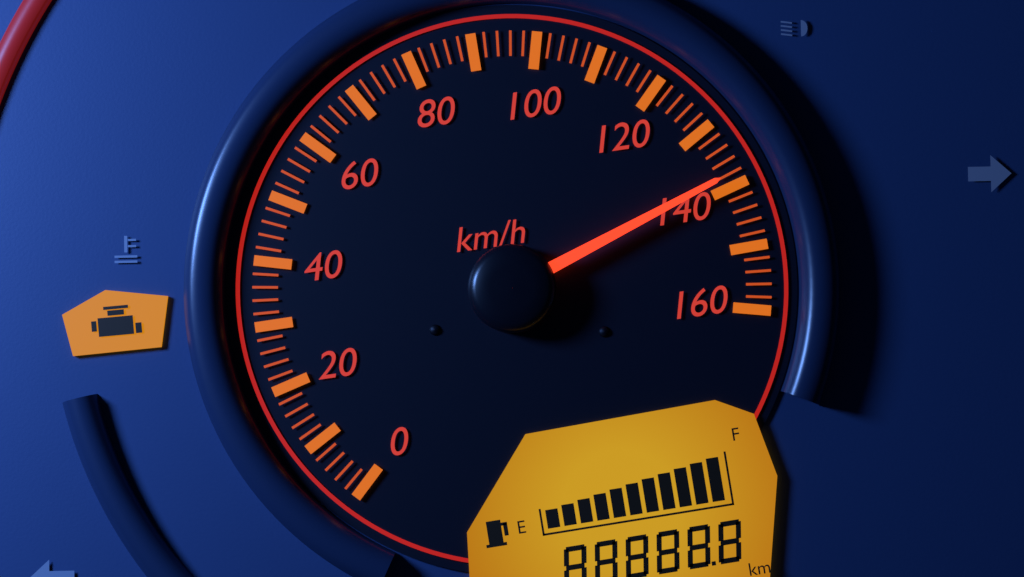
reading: 138 km/h
